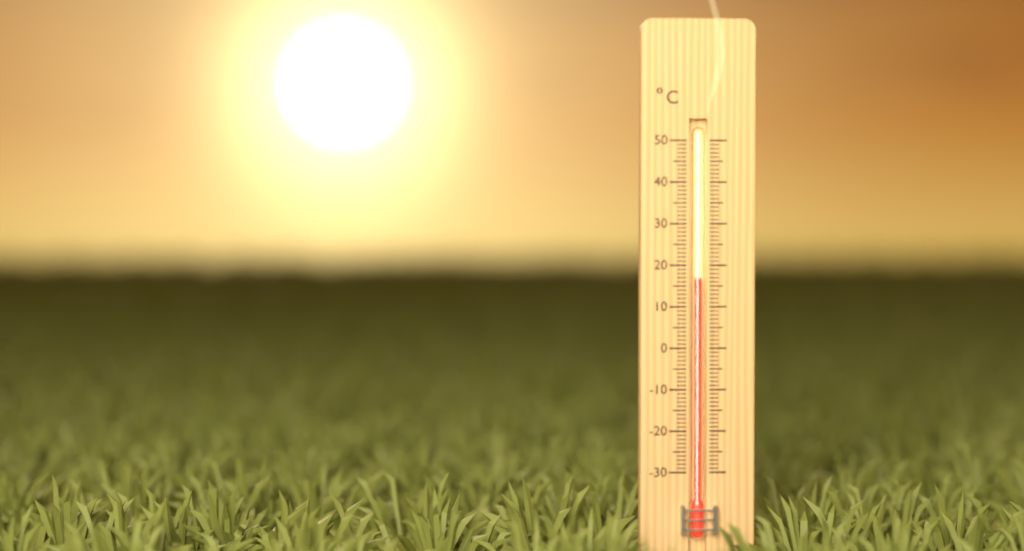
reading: 17 °C
